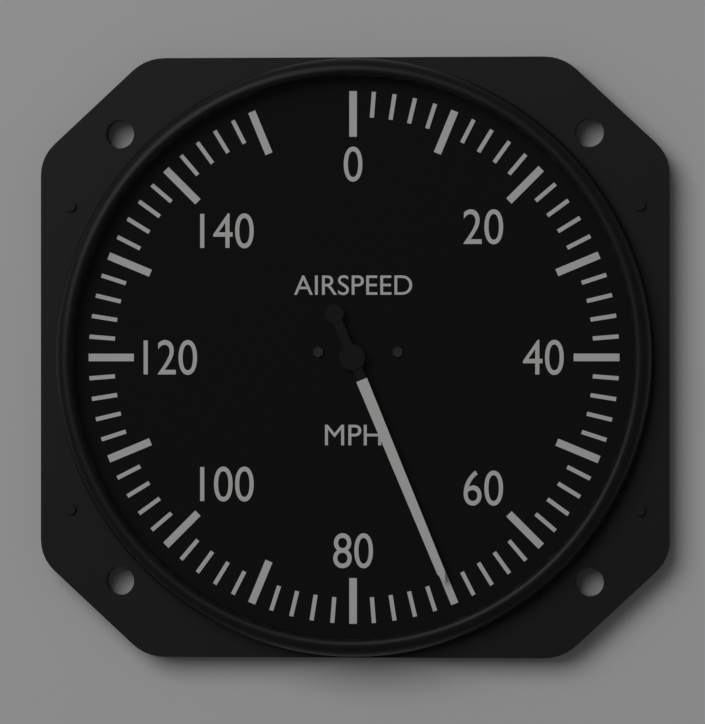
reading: 70 mph
